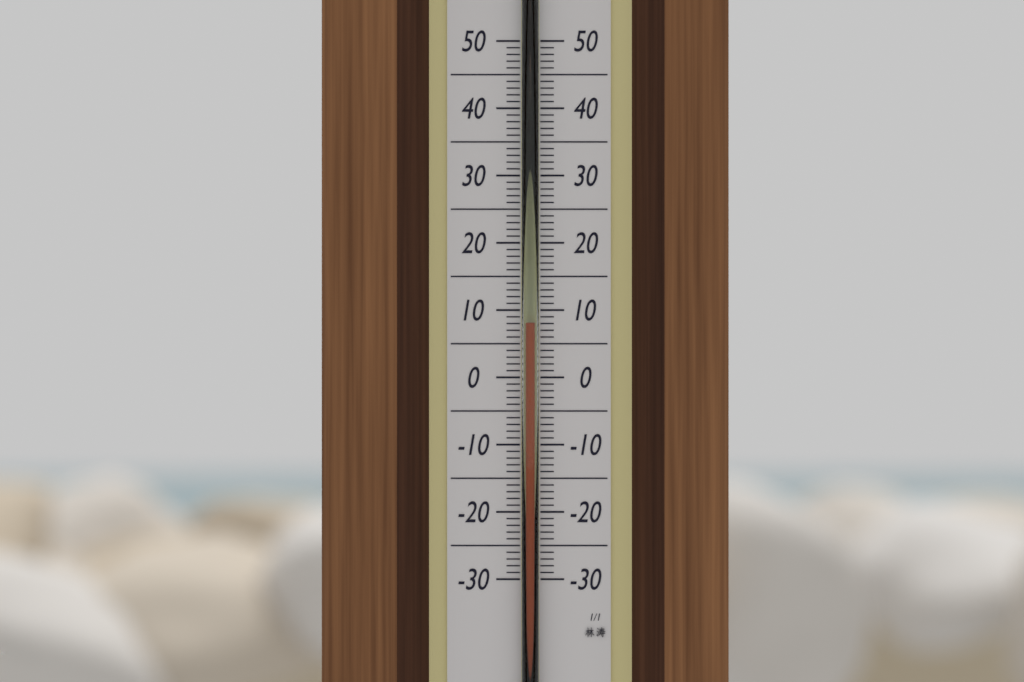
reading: 8 (no unit)
